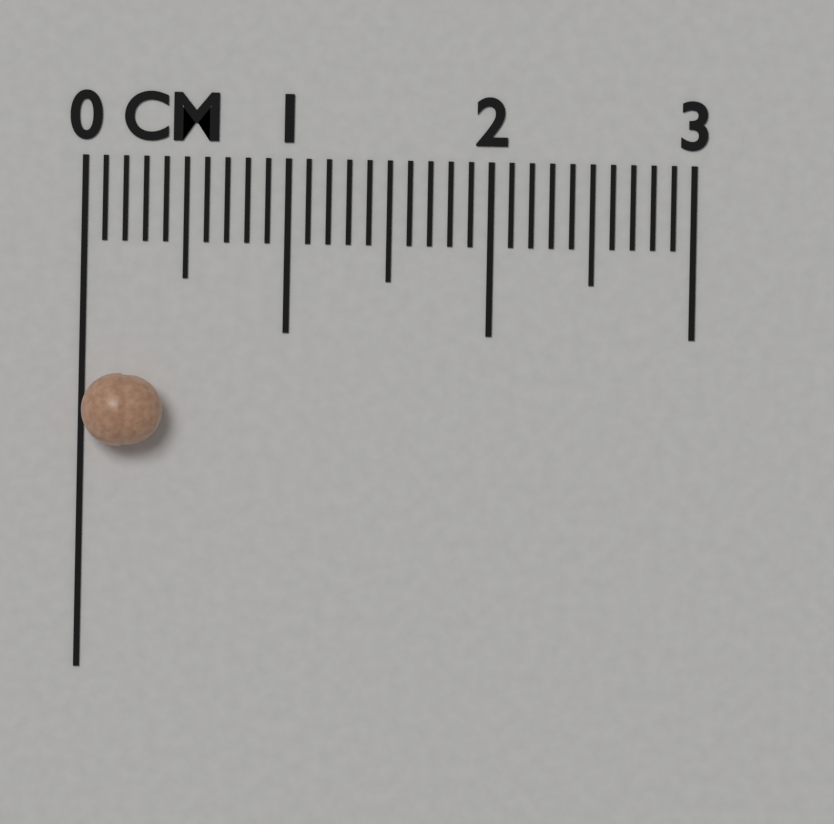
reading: 0.4 cm
